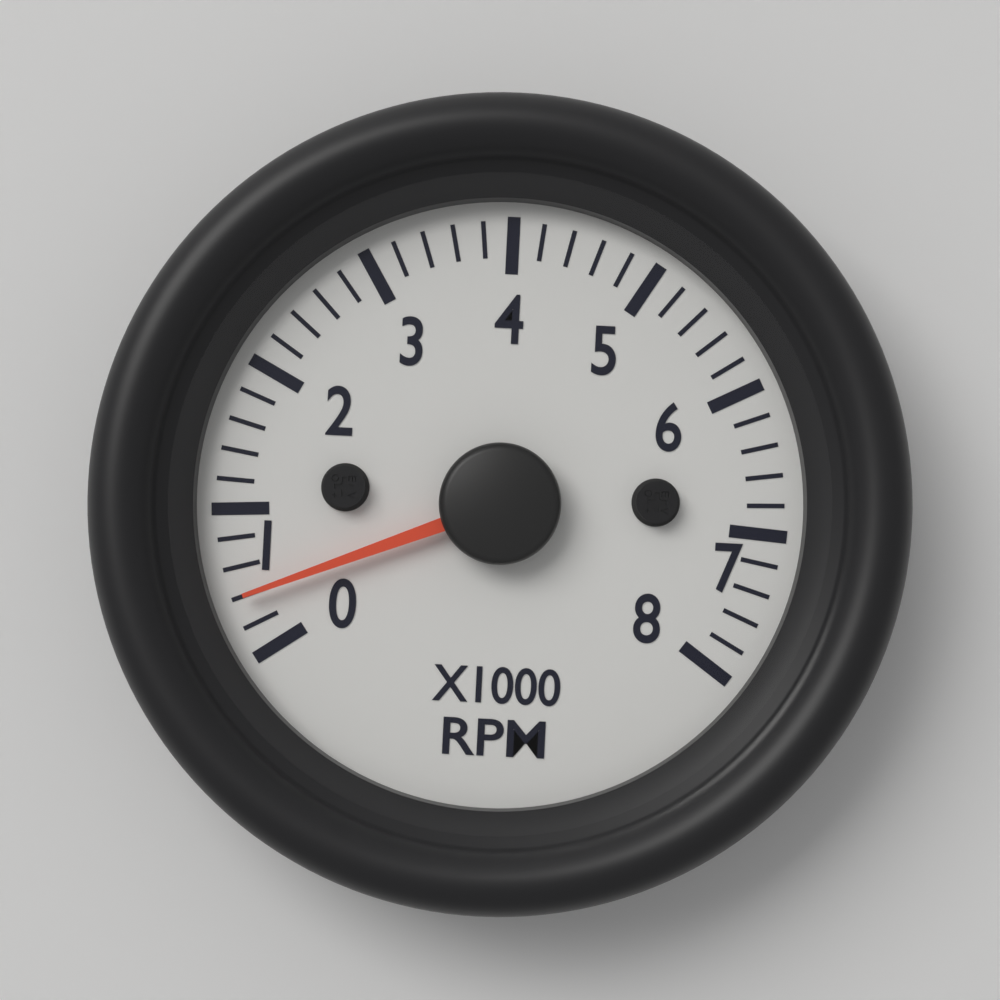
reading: 400 RPM
